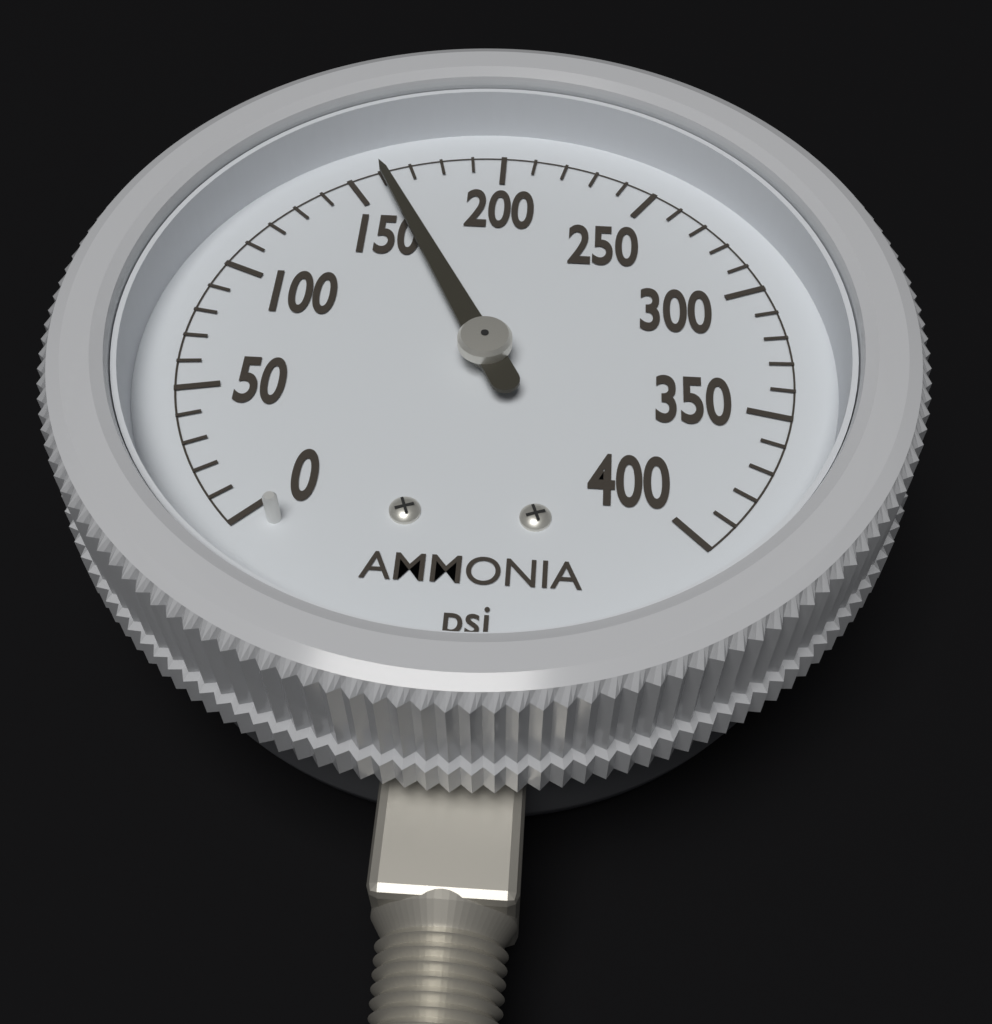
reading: 160 psi
